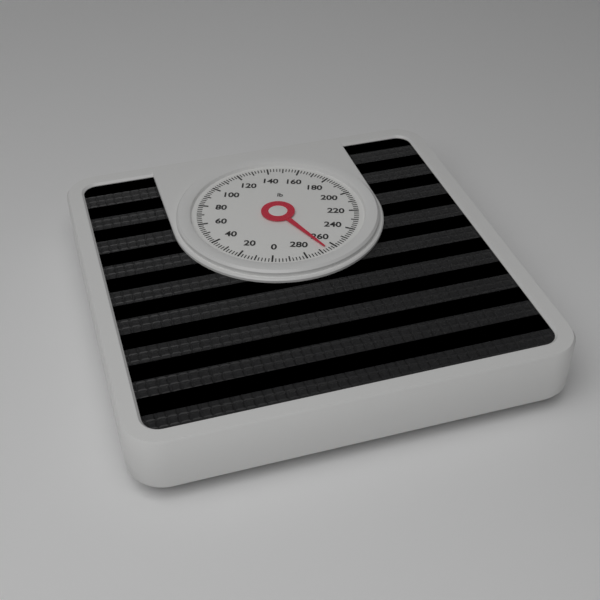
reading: 266 lb
